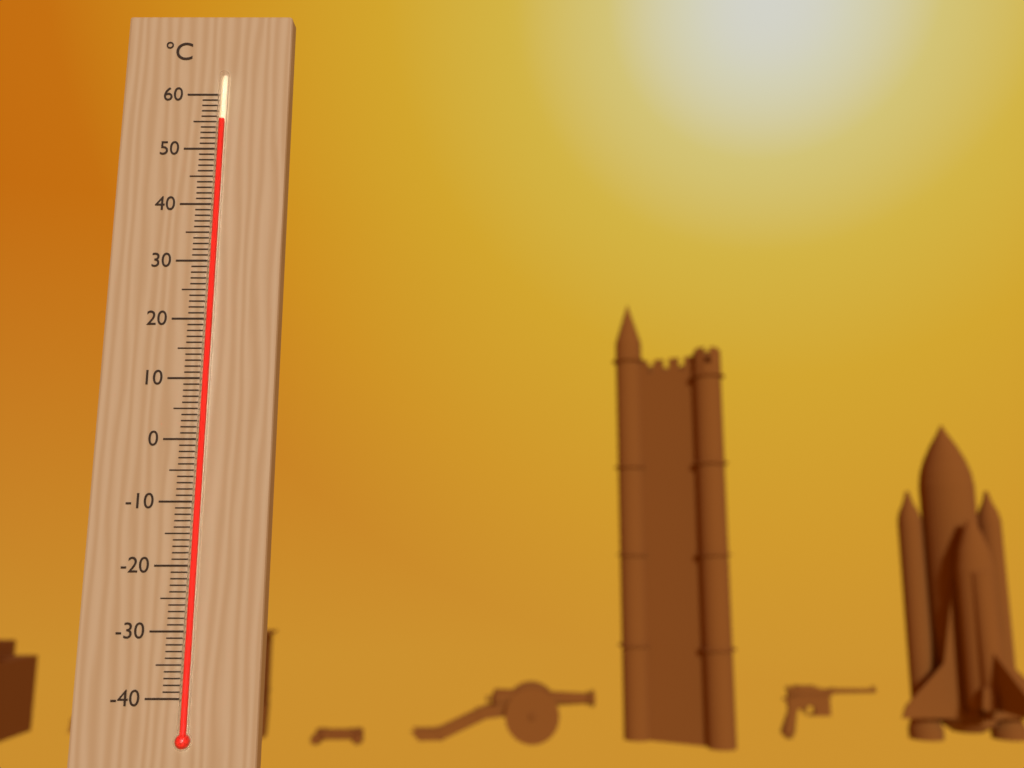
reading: 55 °C
